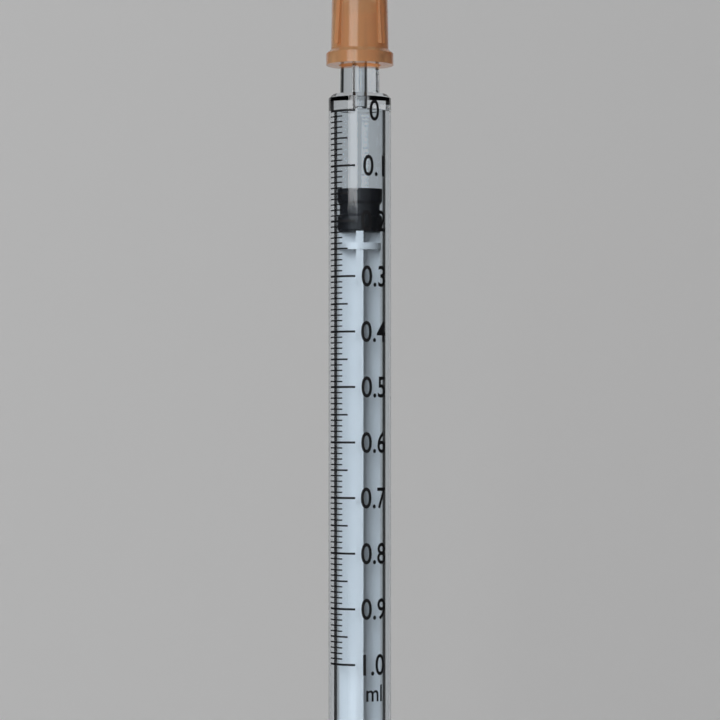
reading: 0.14 ml
